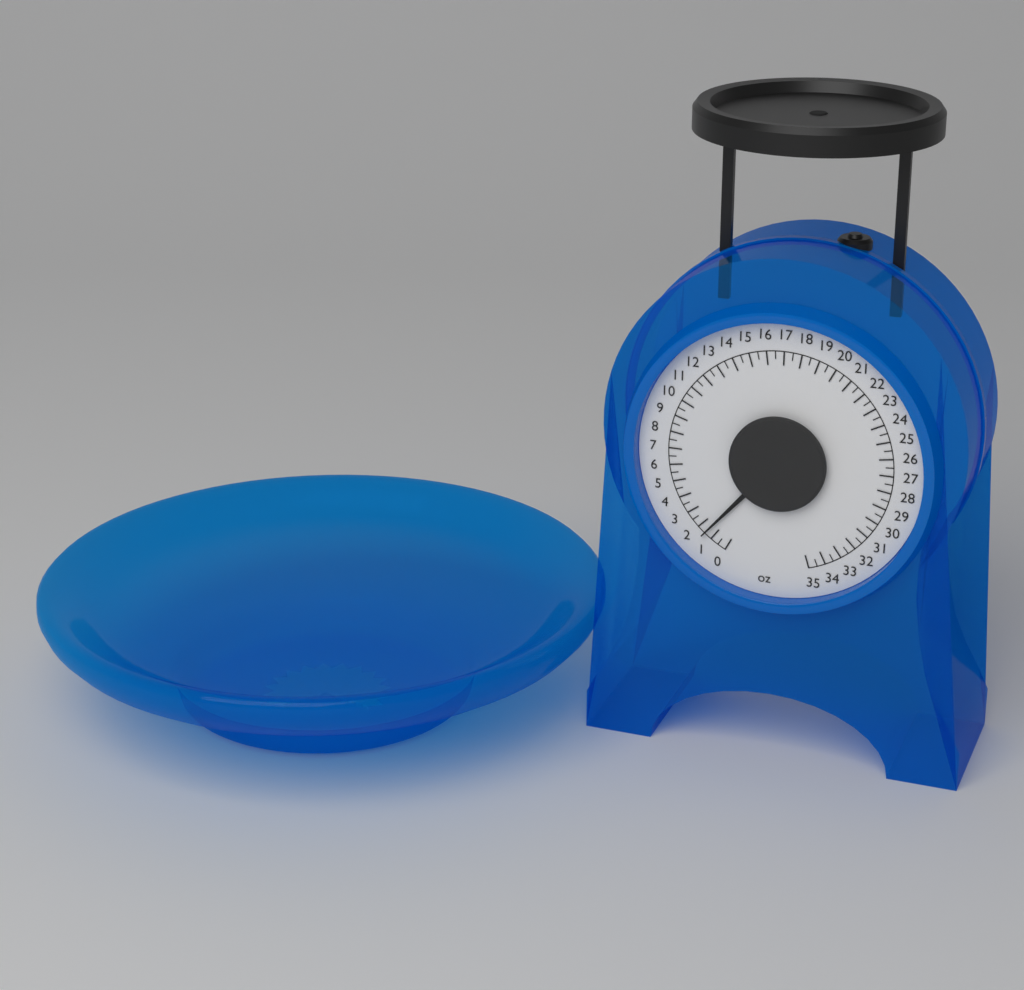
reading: 1.5 oz
